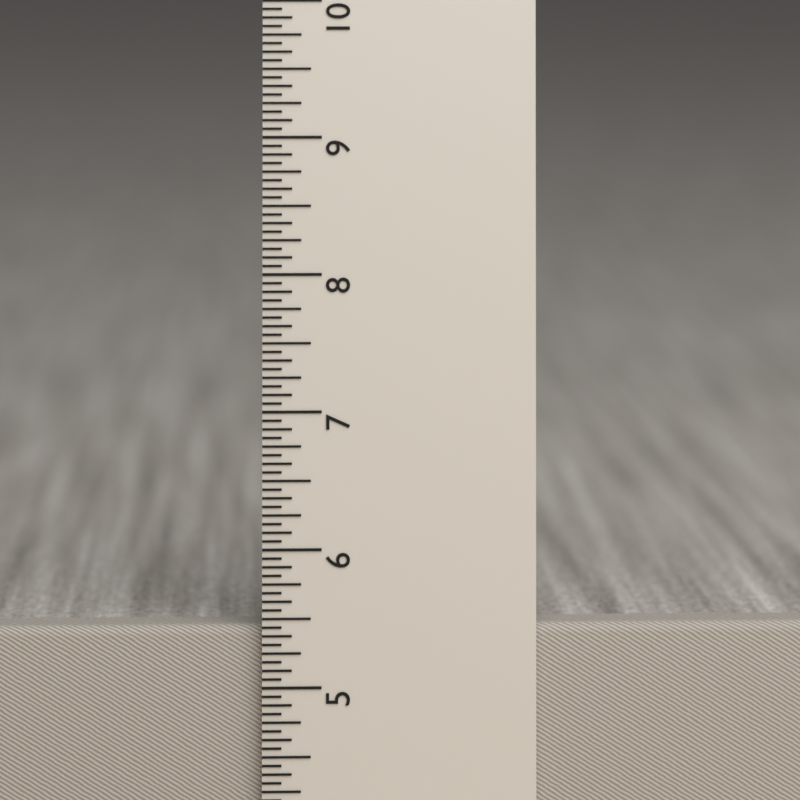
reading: 5.4375 in
